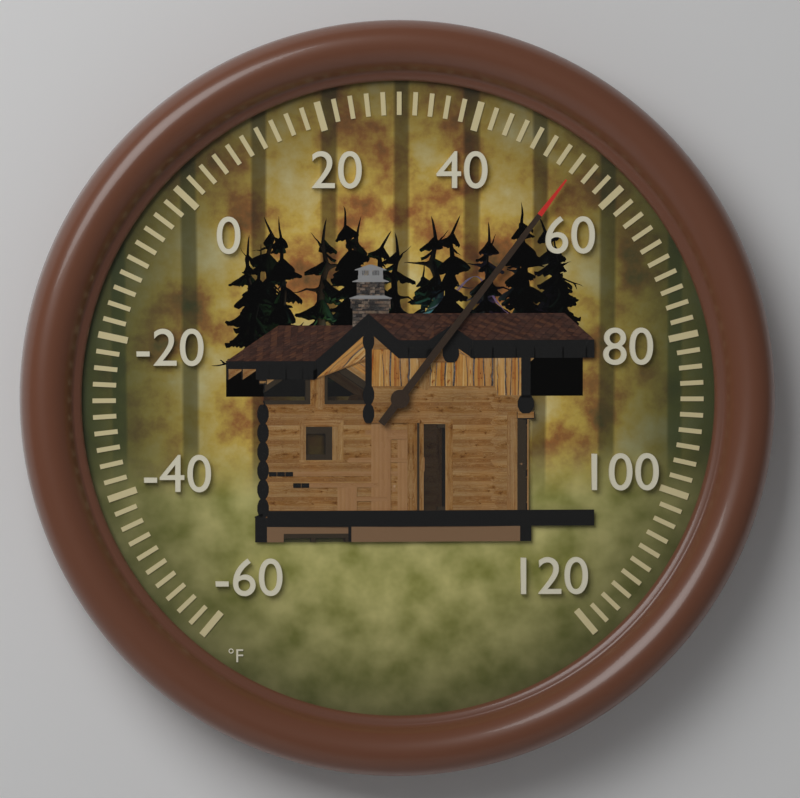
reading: 54 °F
